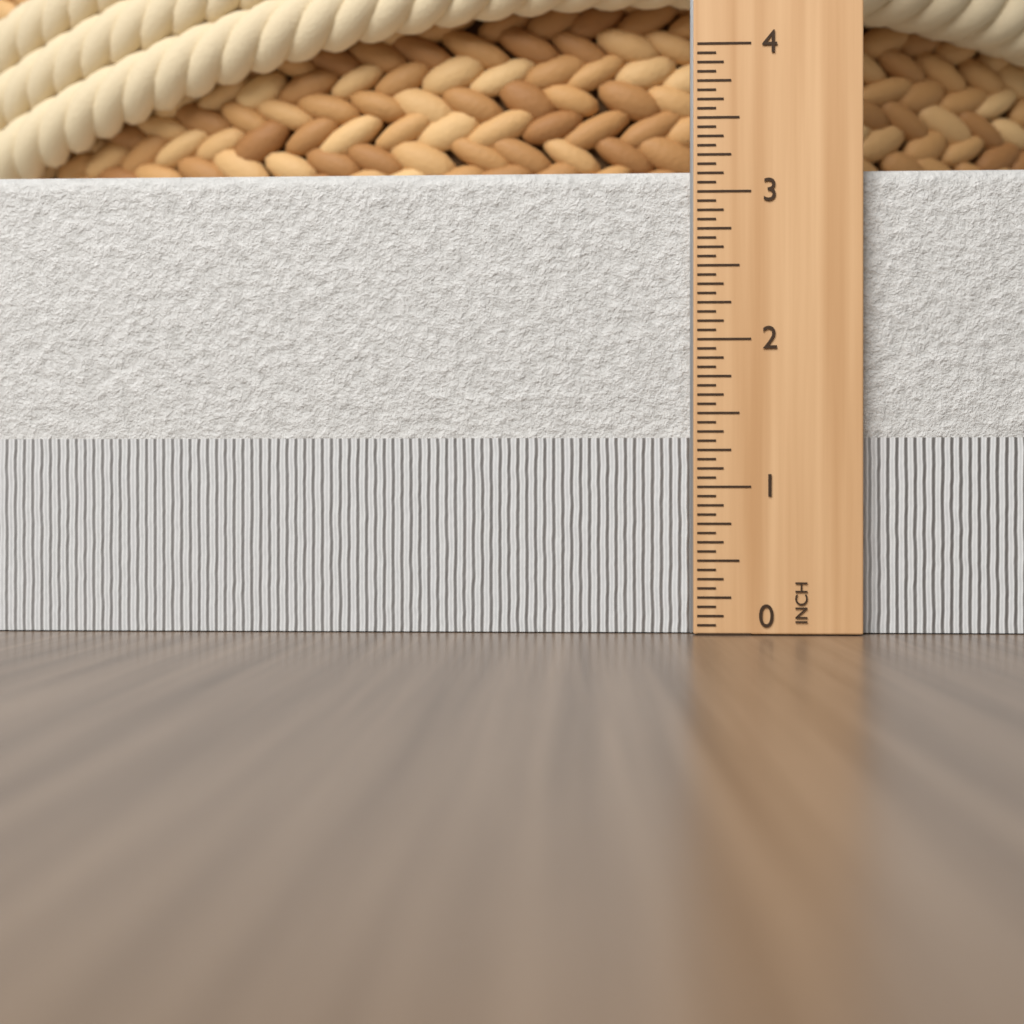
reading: 3.1875 in
